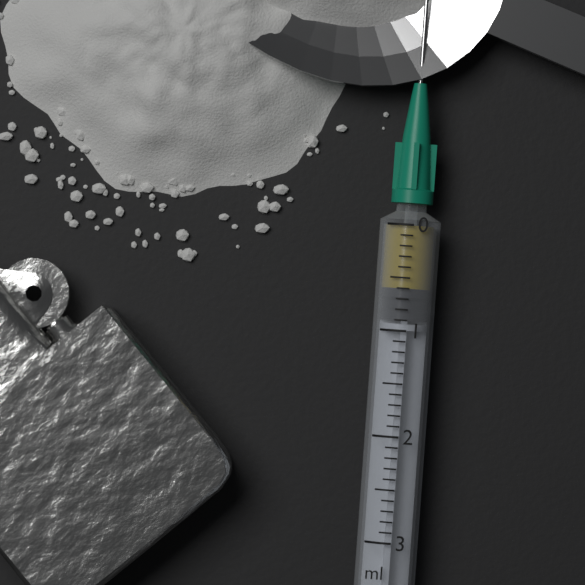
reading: 0.6 ml
